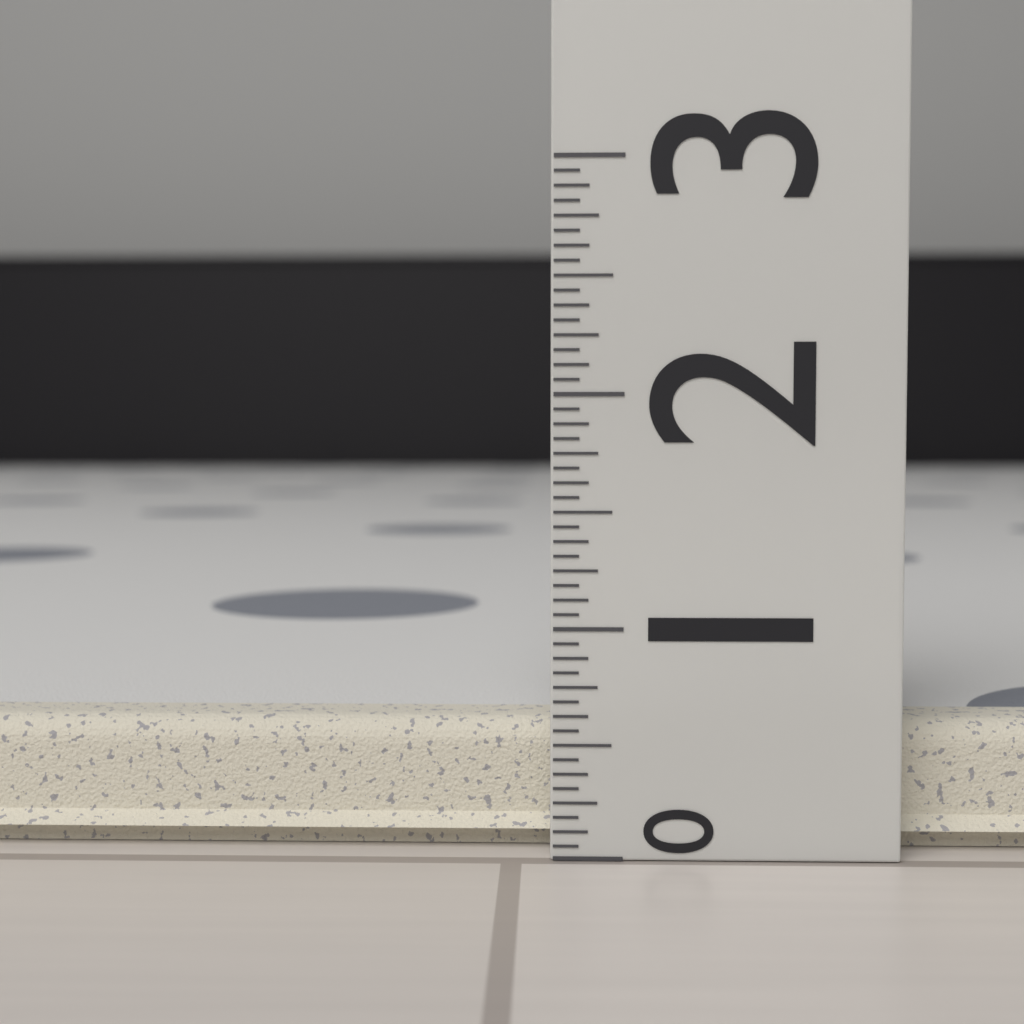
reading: 0.5625 (no unit)
